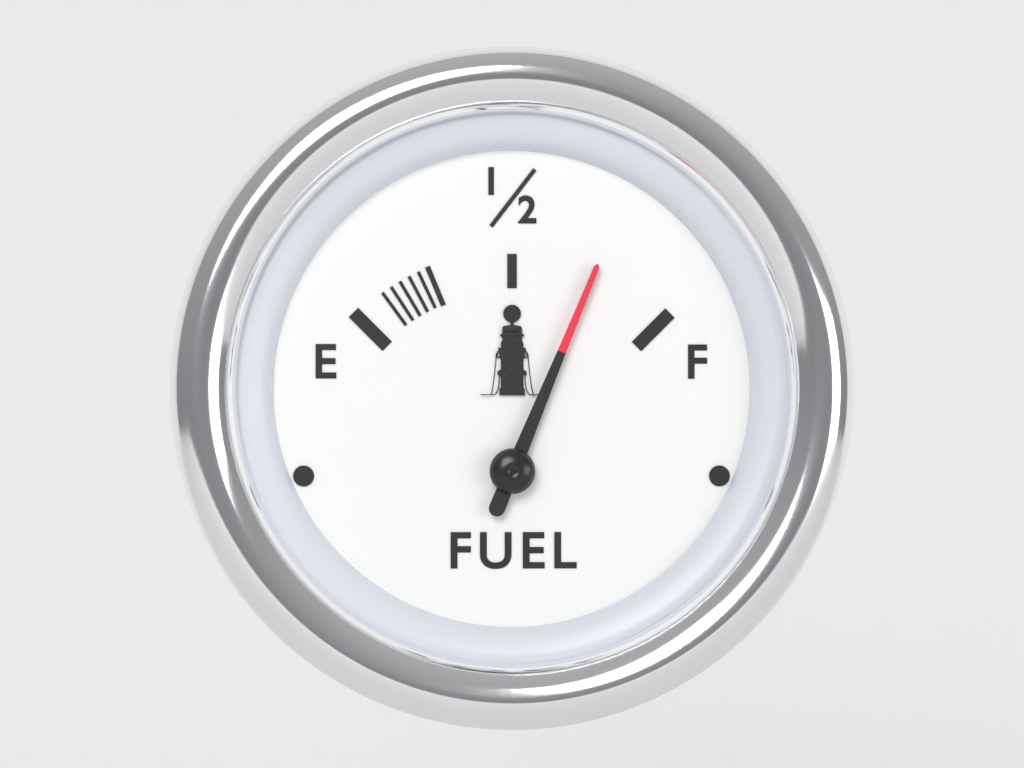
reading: 0.75 (no unit)
